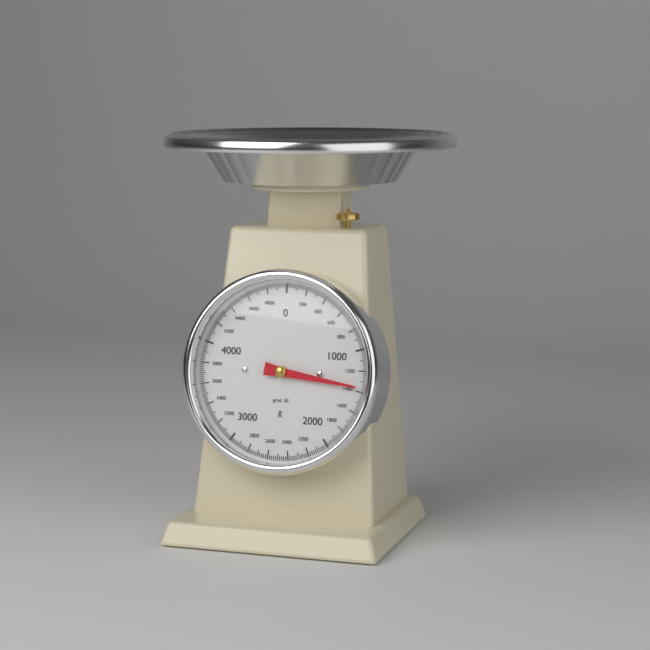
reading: 1360 g
